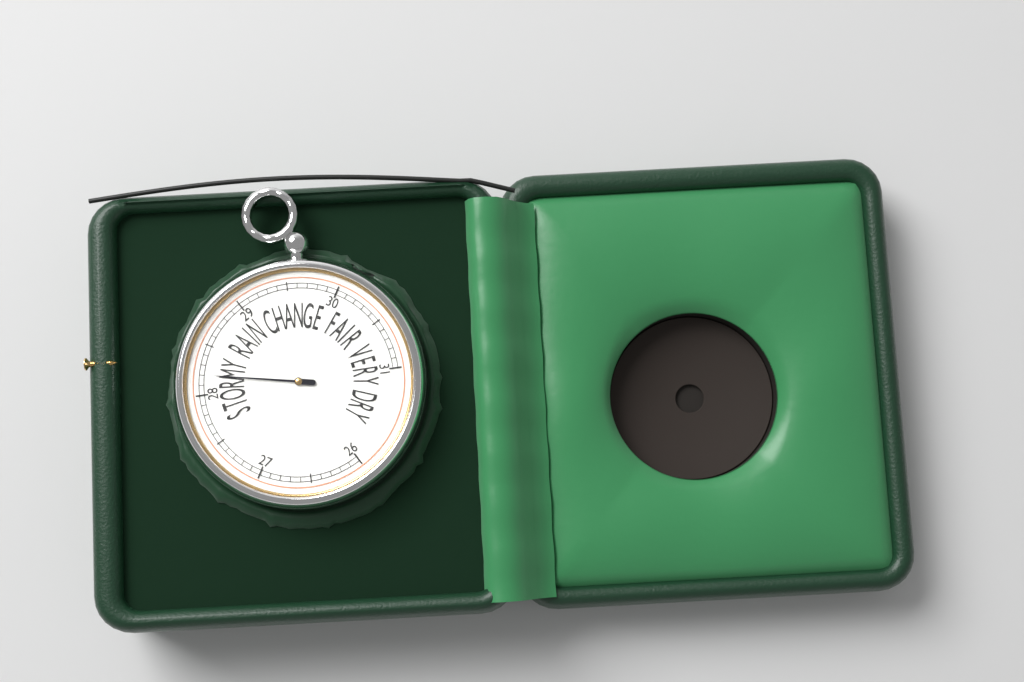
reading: 28.2 inHg
